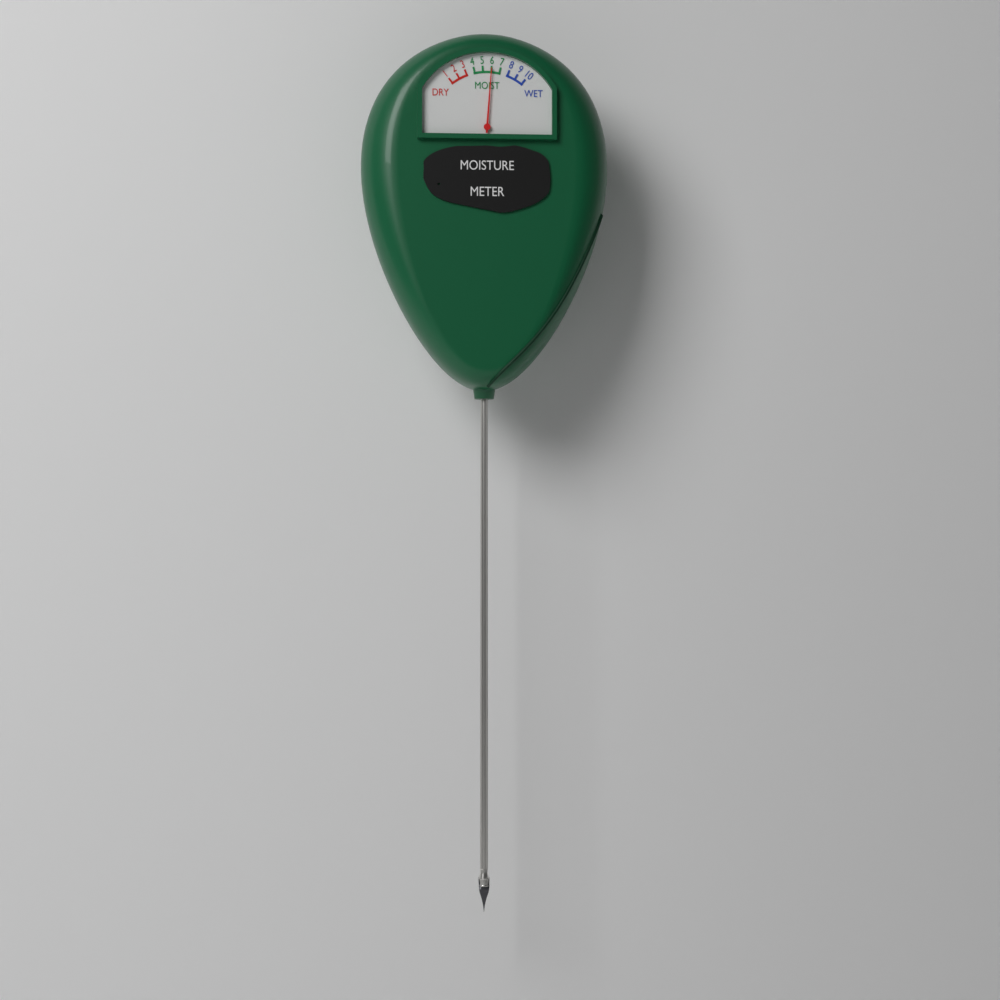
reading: 6 (no unit)
